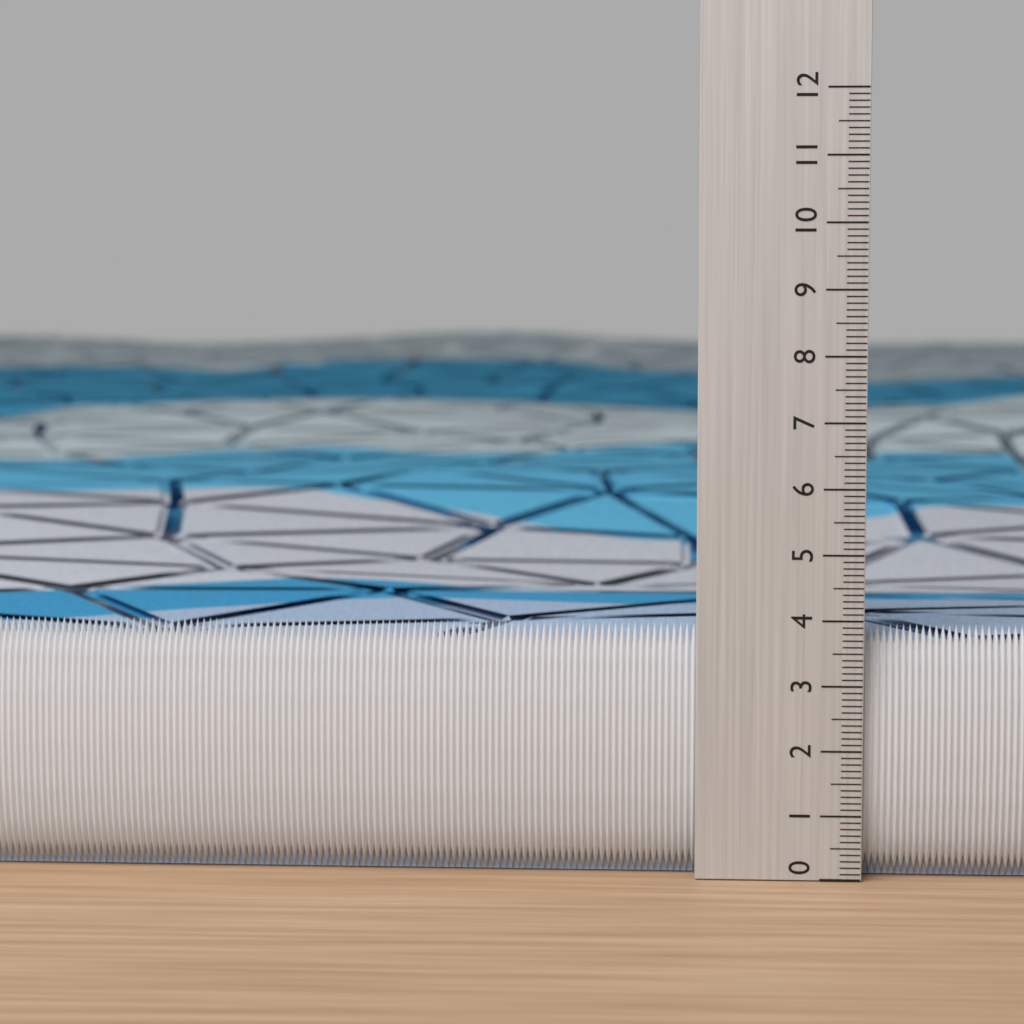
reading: 3.9 (no unit)
